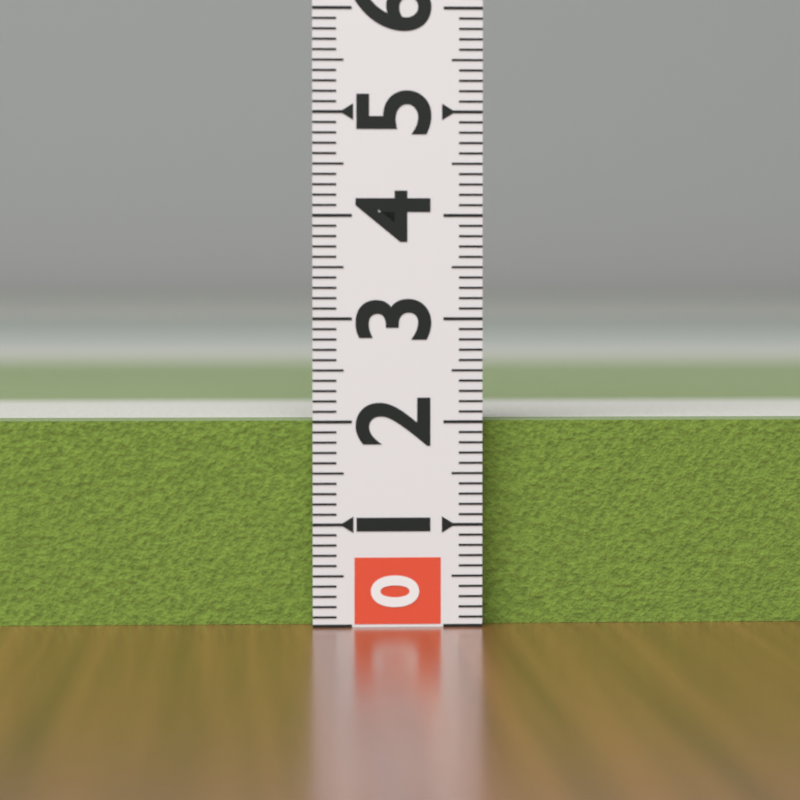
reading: 2.0 (no unit)
